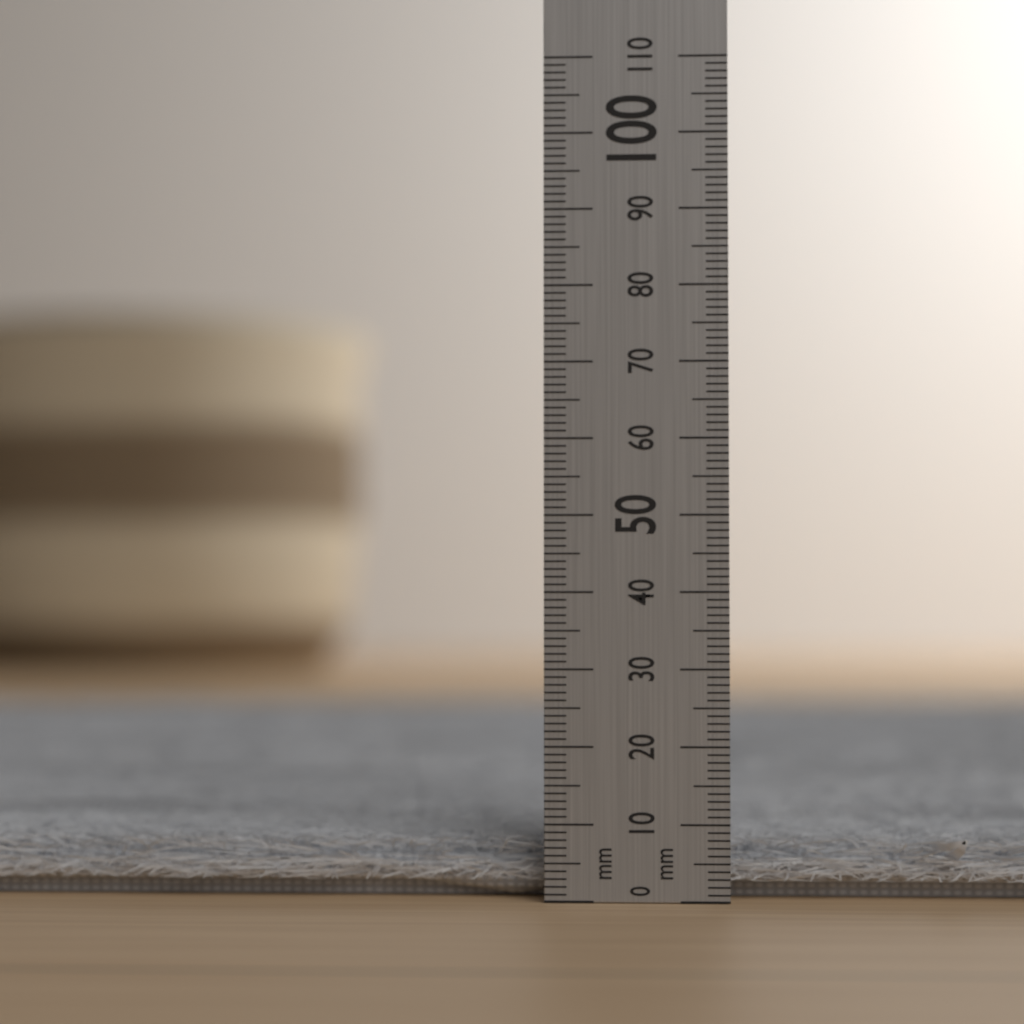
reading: 8 mm
